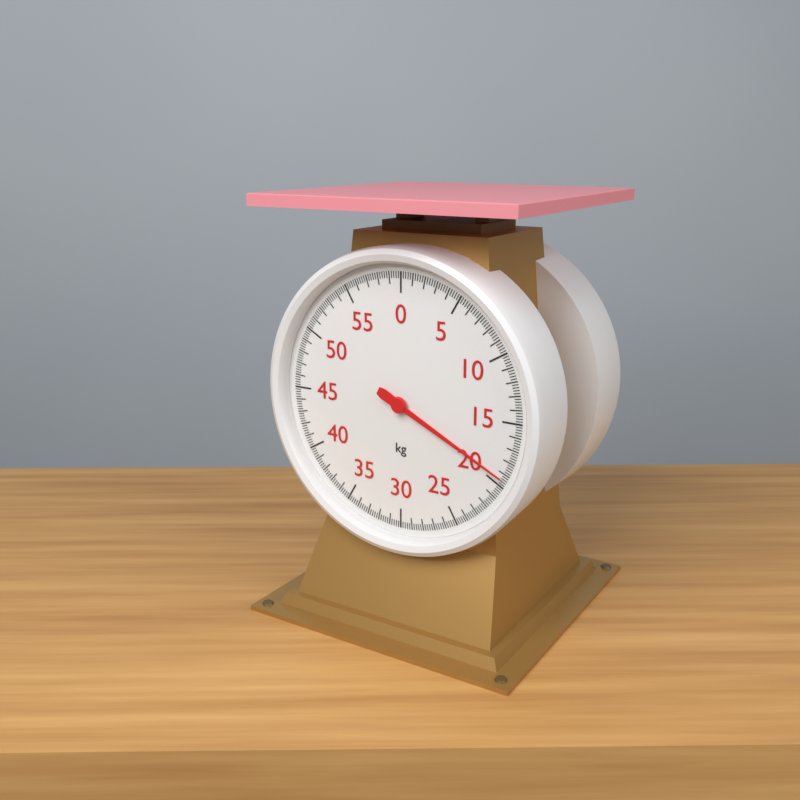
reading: 19.4 kg
